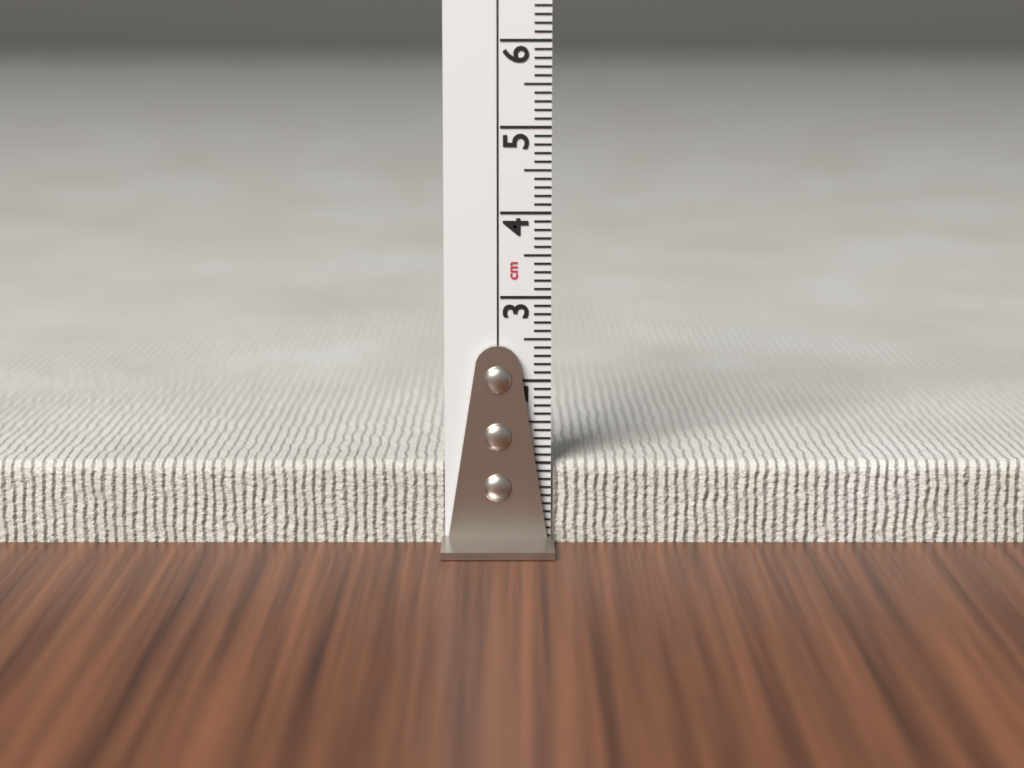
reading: 1.0 cm
